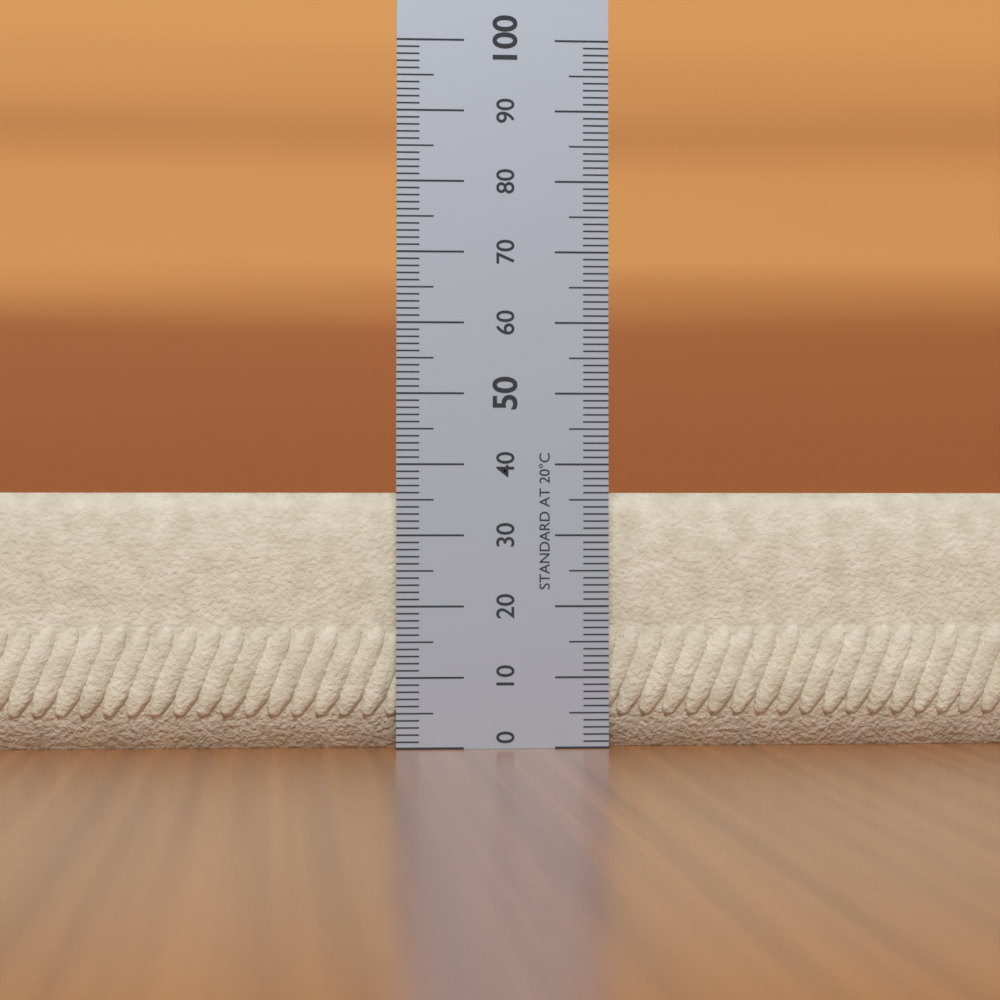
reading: 36 (no unit)
